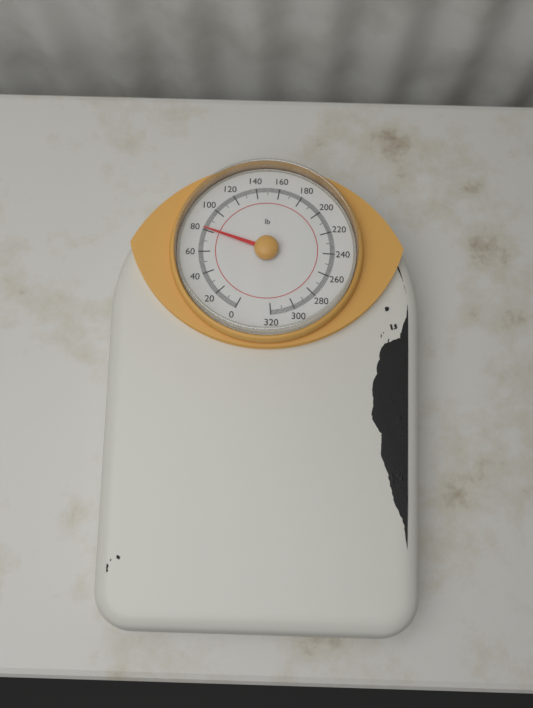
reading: 81 lb
